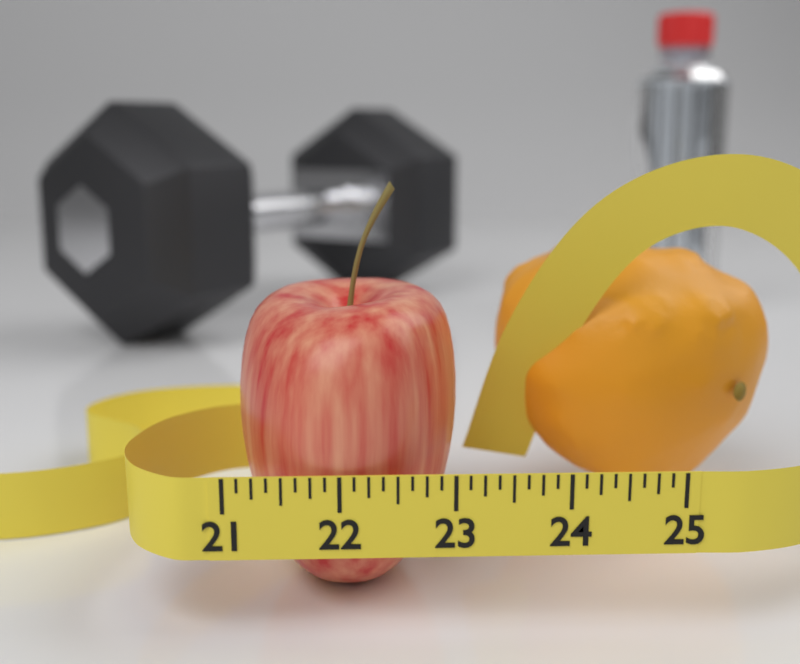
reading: 23.125 (no unit)
